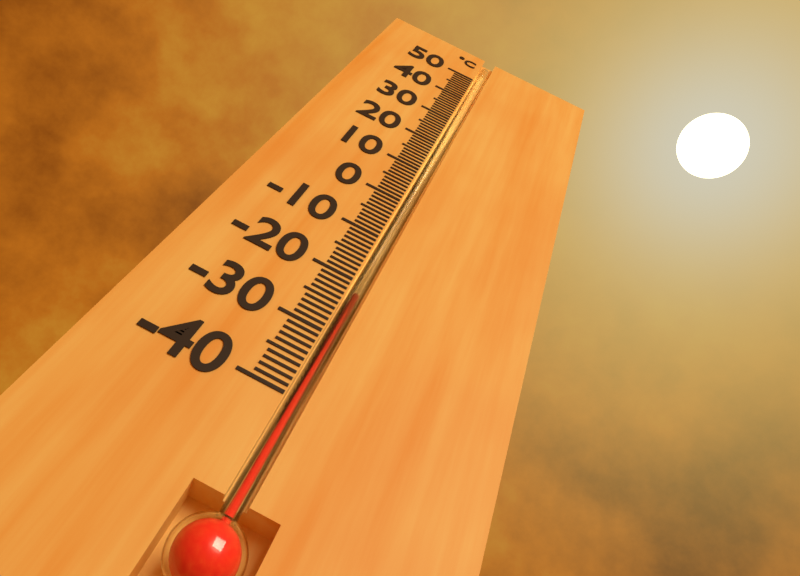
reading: -22 °C
